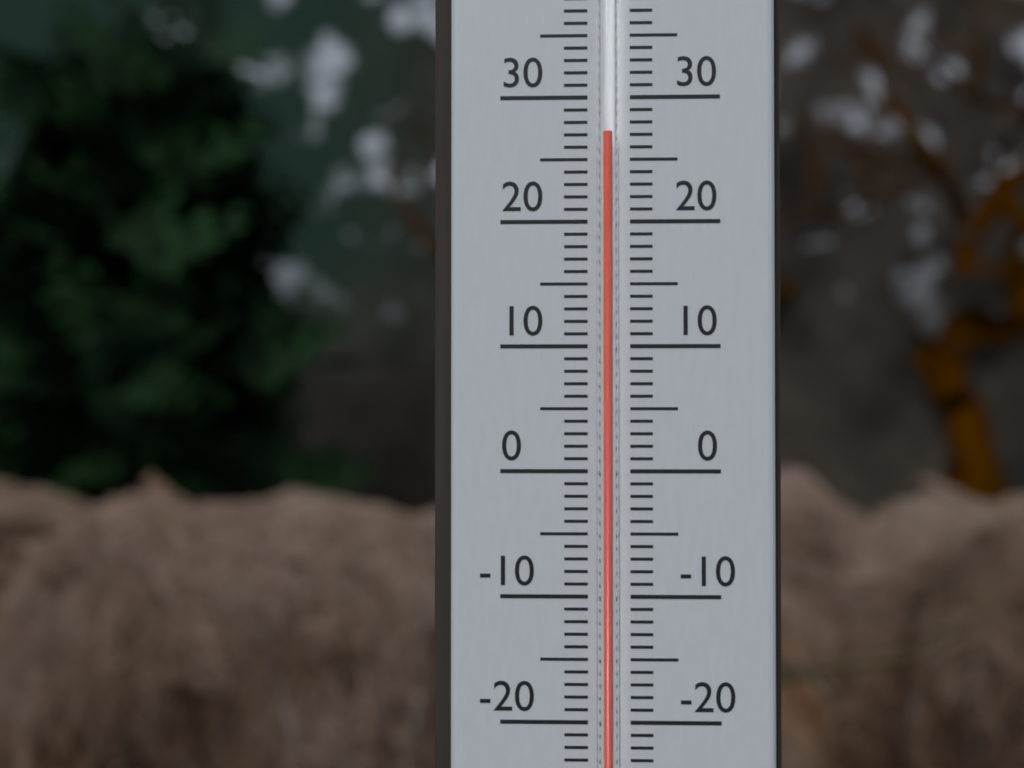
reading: 27 °C
